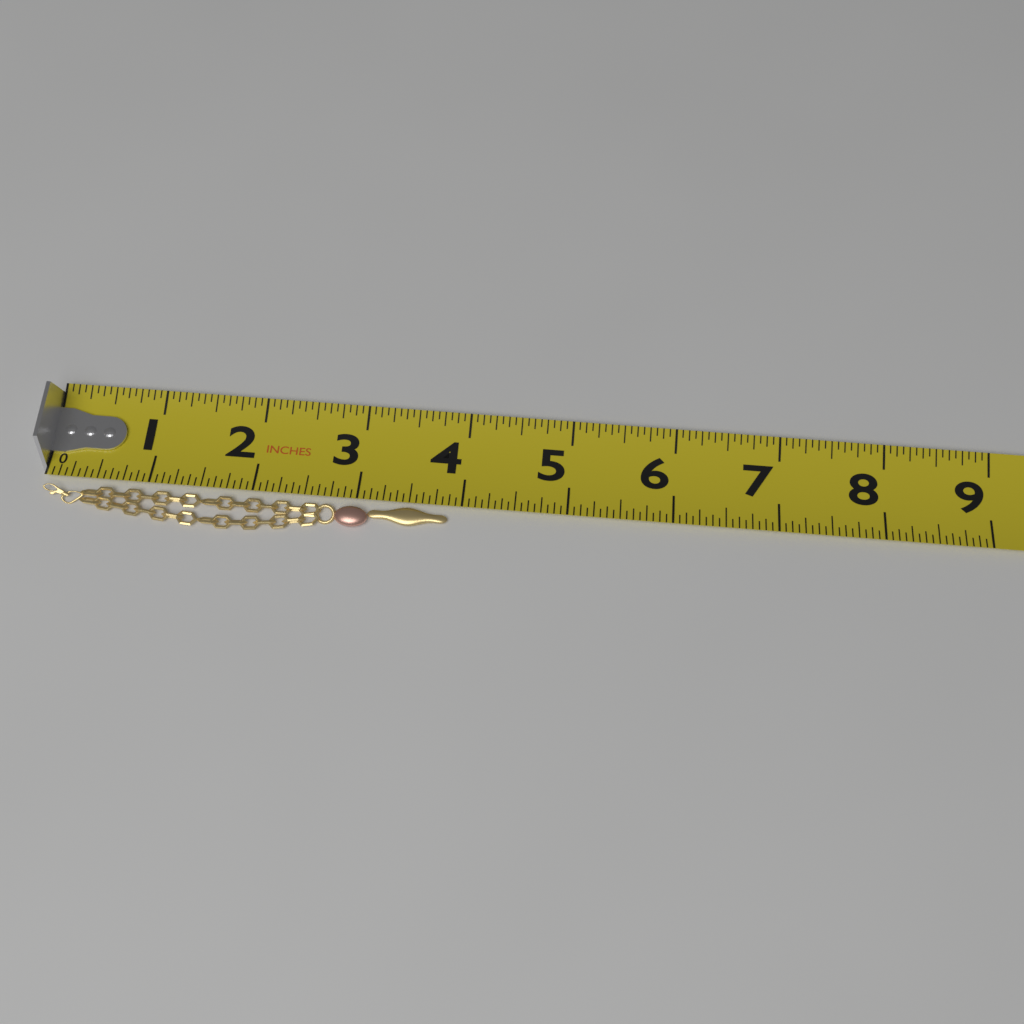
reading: 3.8750 in
